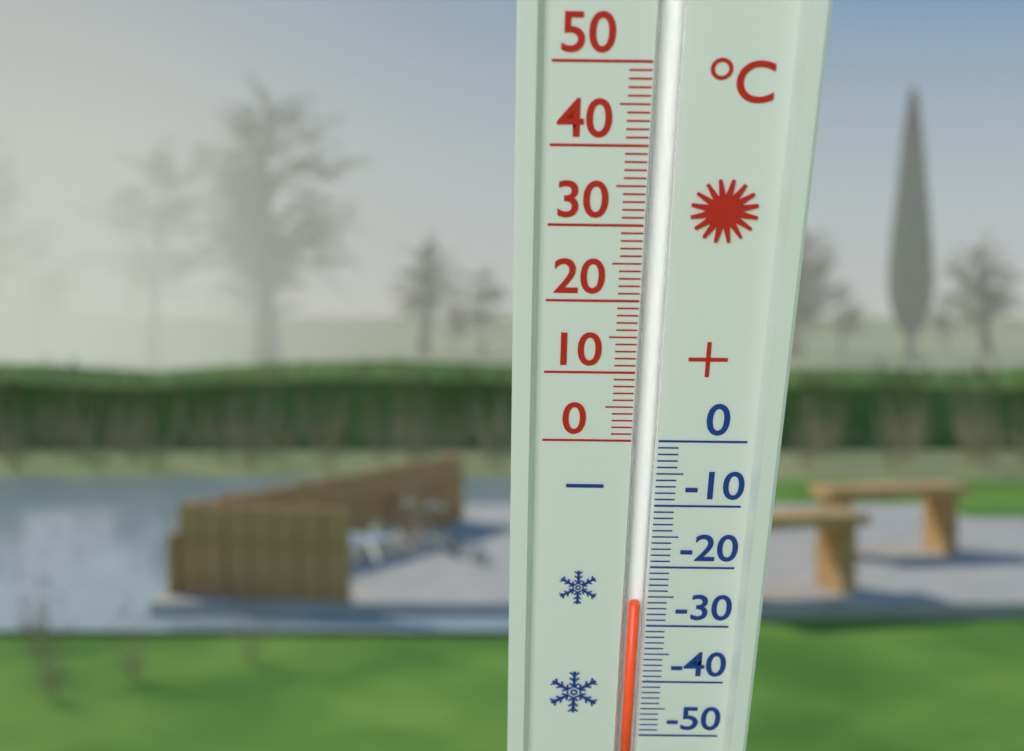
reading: -26 °C
